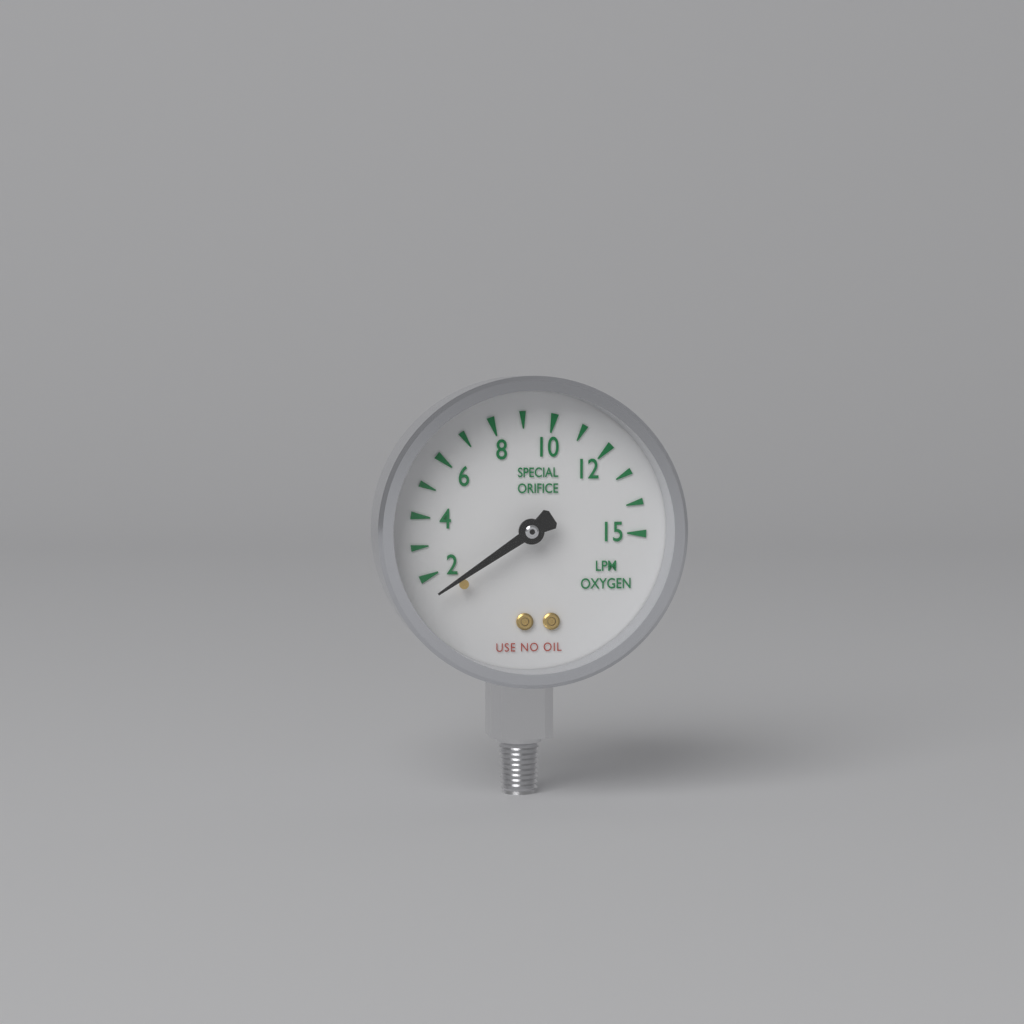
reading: 1.4 LPM
